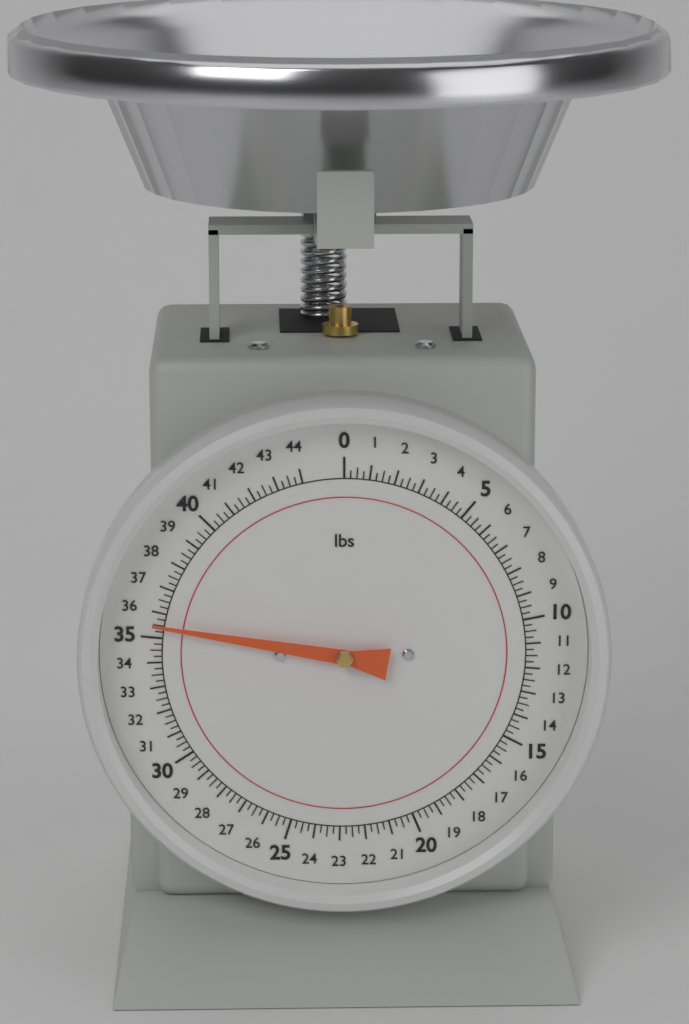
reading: 35.50 lbs
